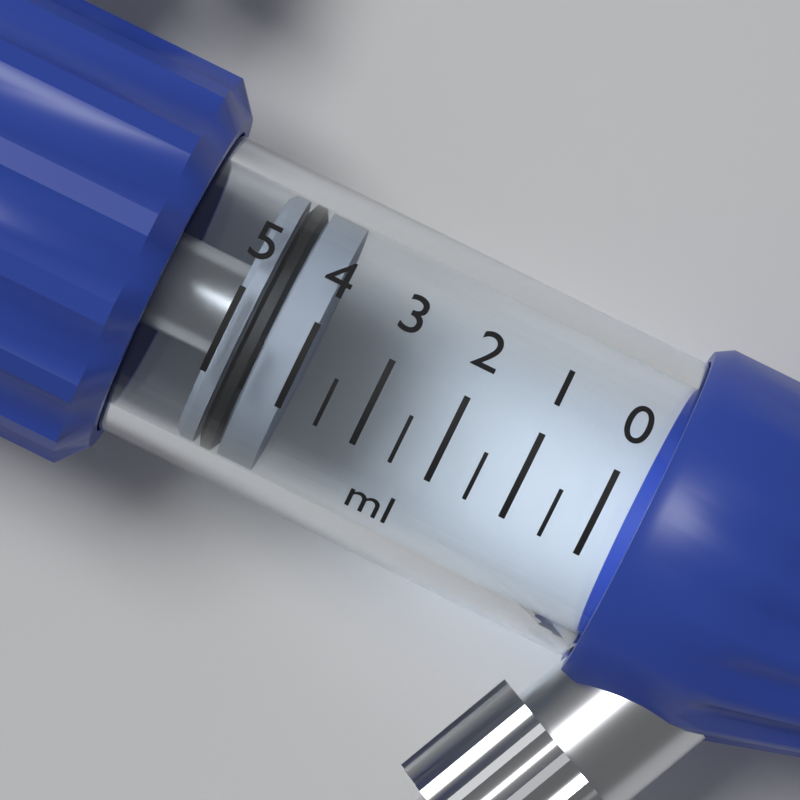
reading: 4.0 ml
